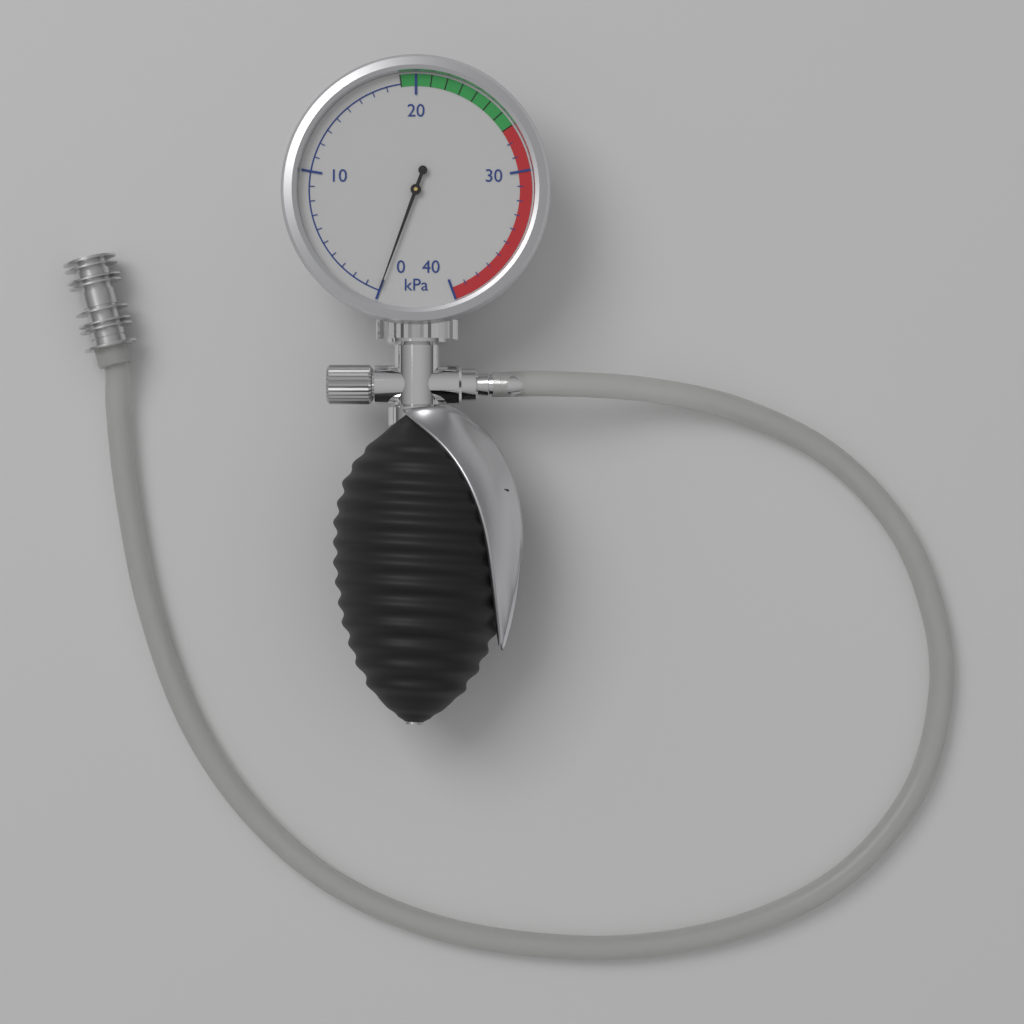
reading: 0 kPa
